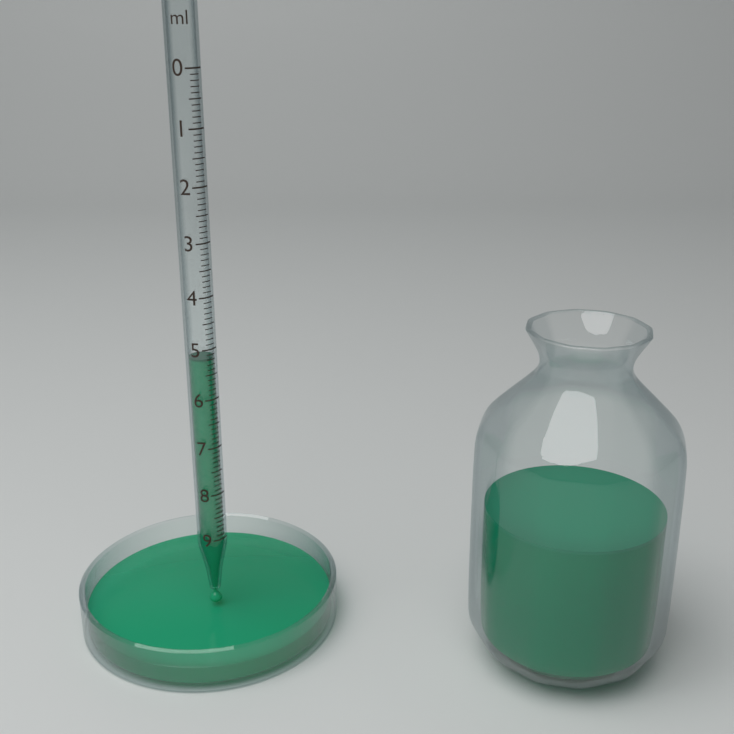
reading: 5.2 ml
